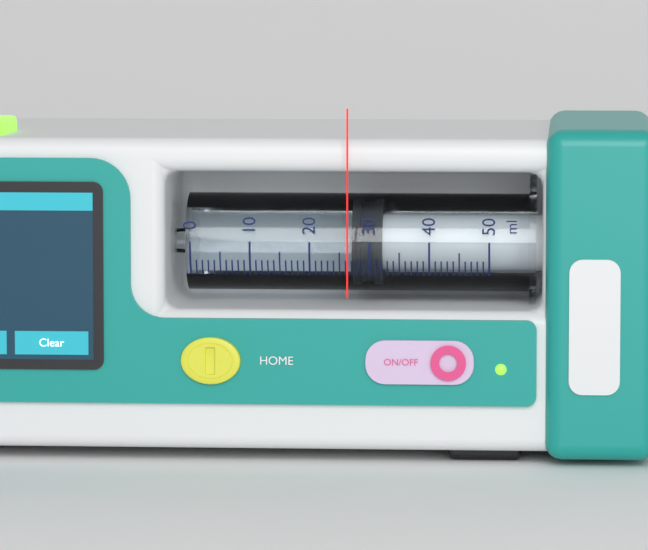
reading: 27 ml
